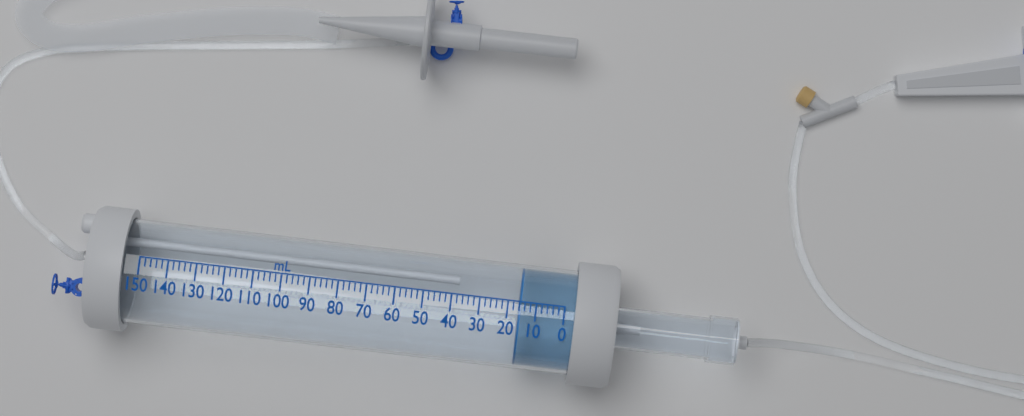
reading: 16 mL
